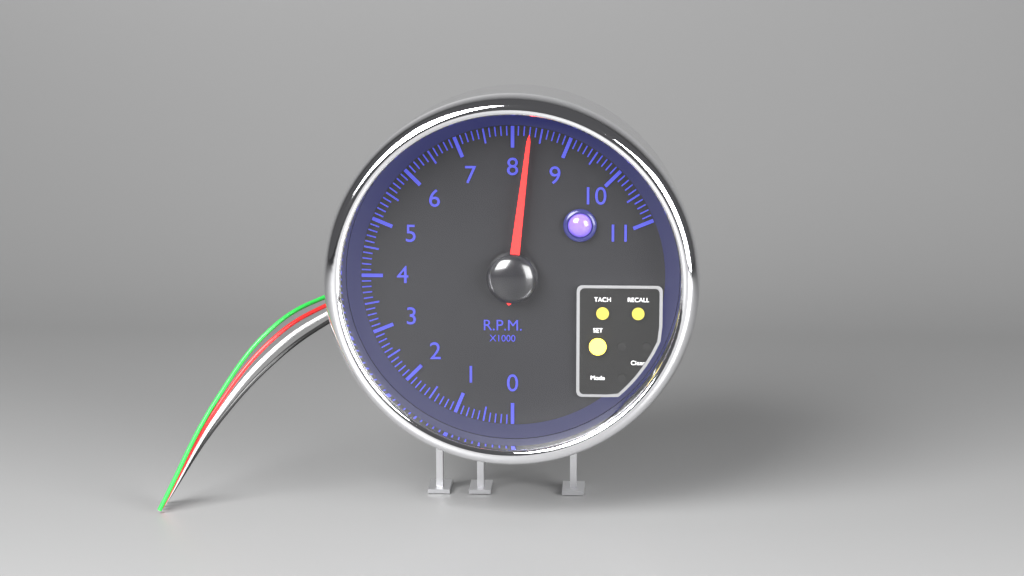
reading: 8.3 rpm x1000
